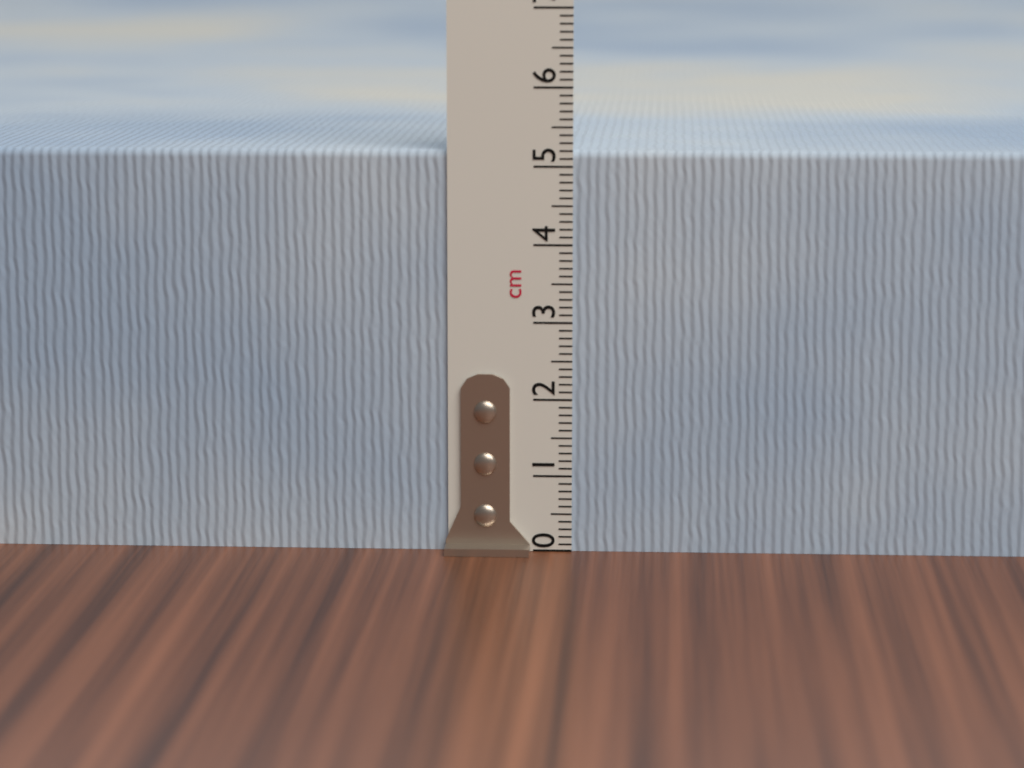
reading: 5.2 cm
